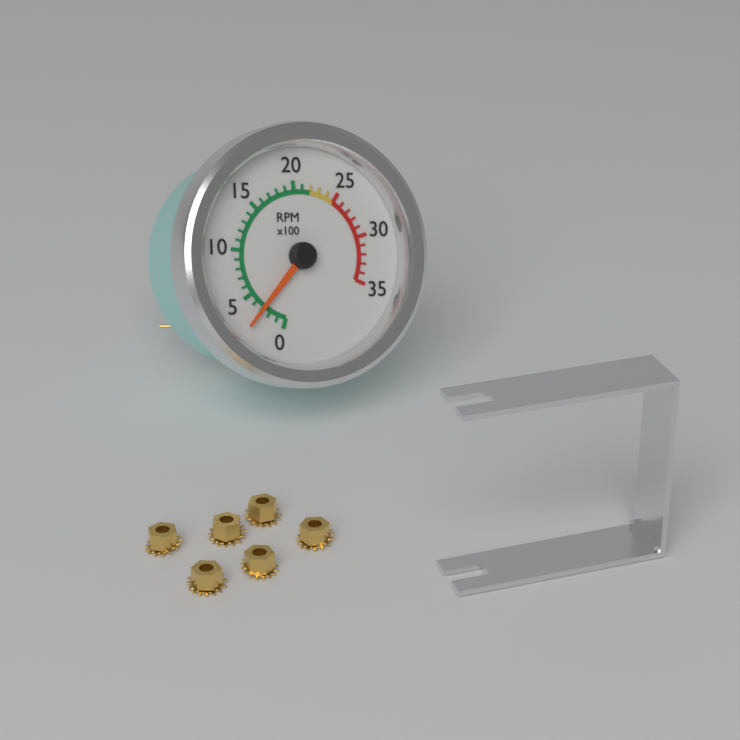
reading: 300 RPM
